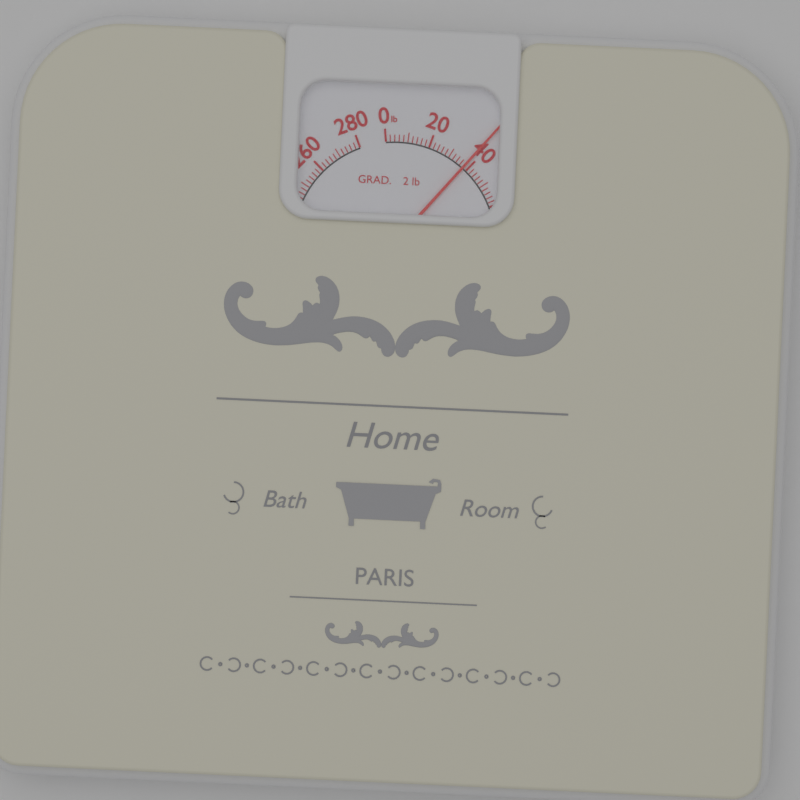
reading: 38 lb
